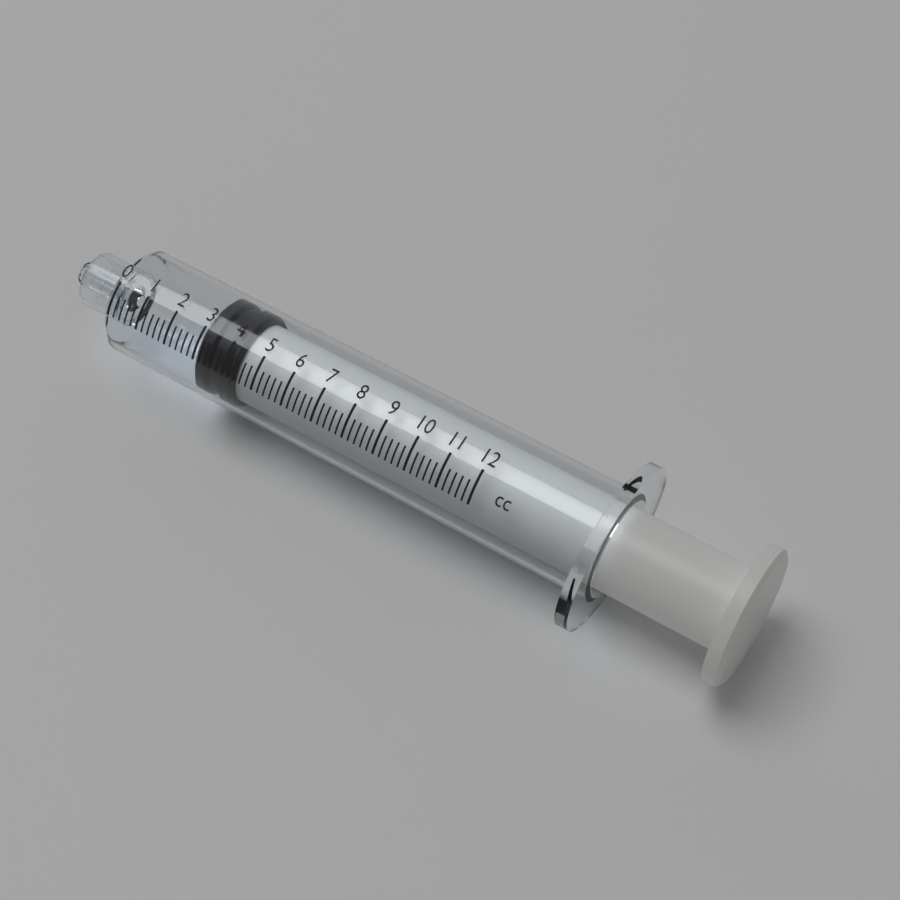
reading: 3.0 cc
